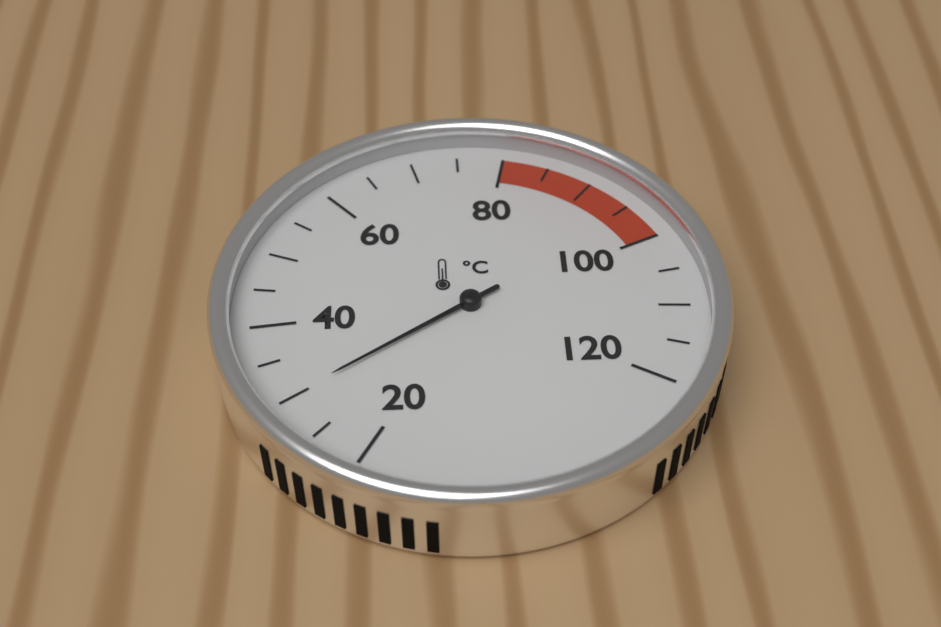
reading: 30 °C
